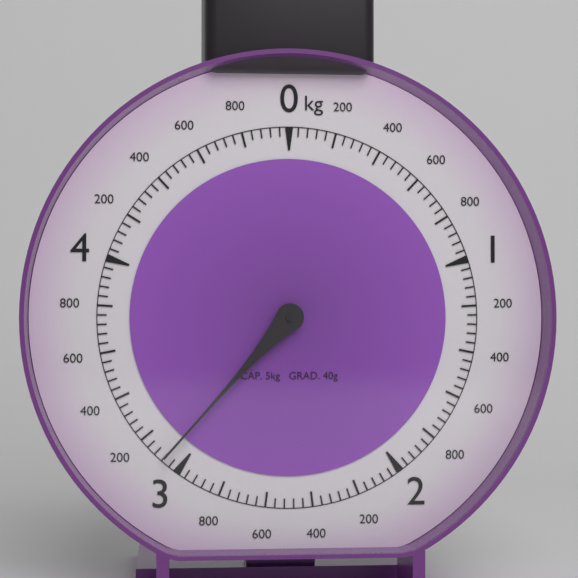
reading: 3.08 kg
